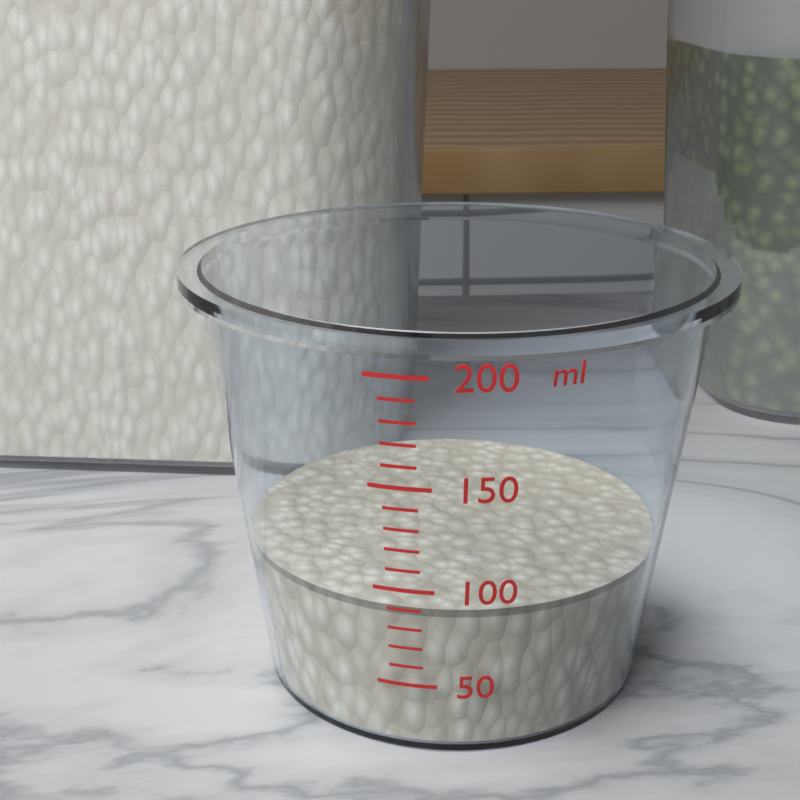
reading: 90 ml
